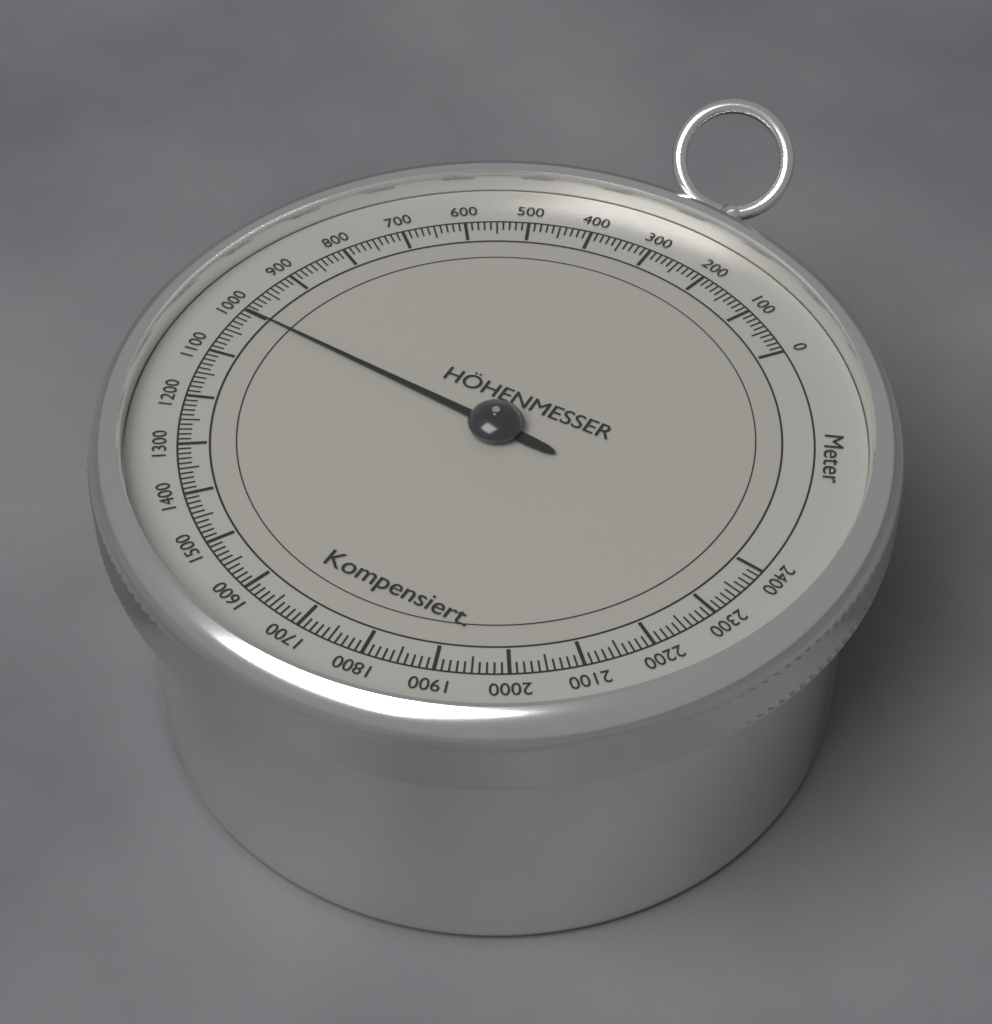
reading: 1000 m
